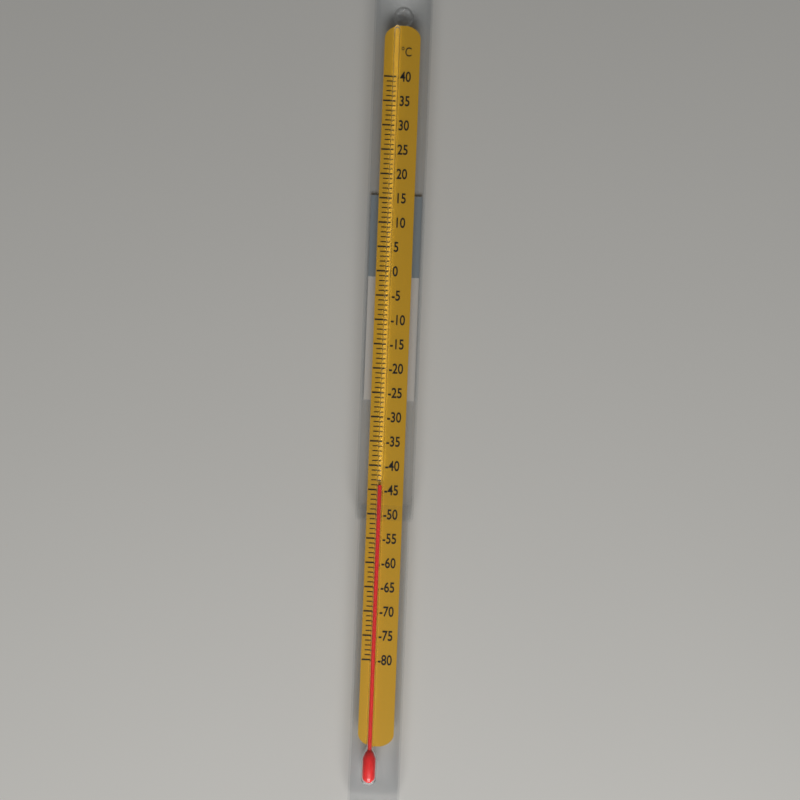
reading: -44 °C
